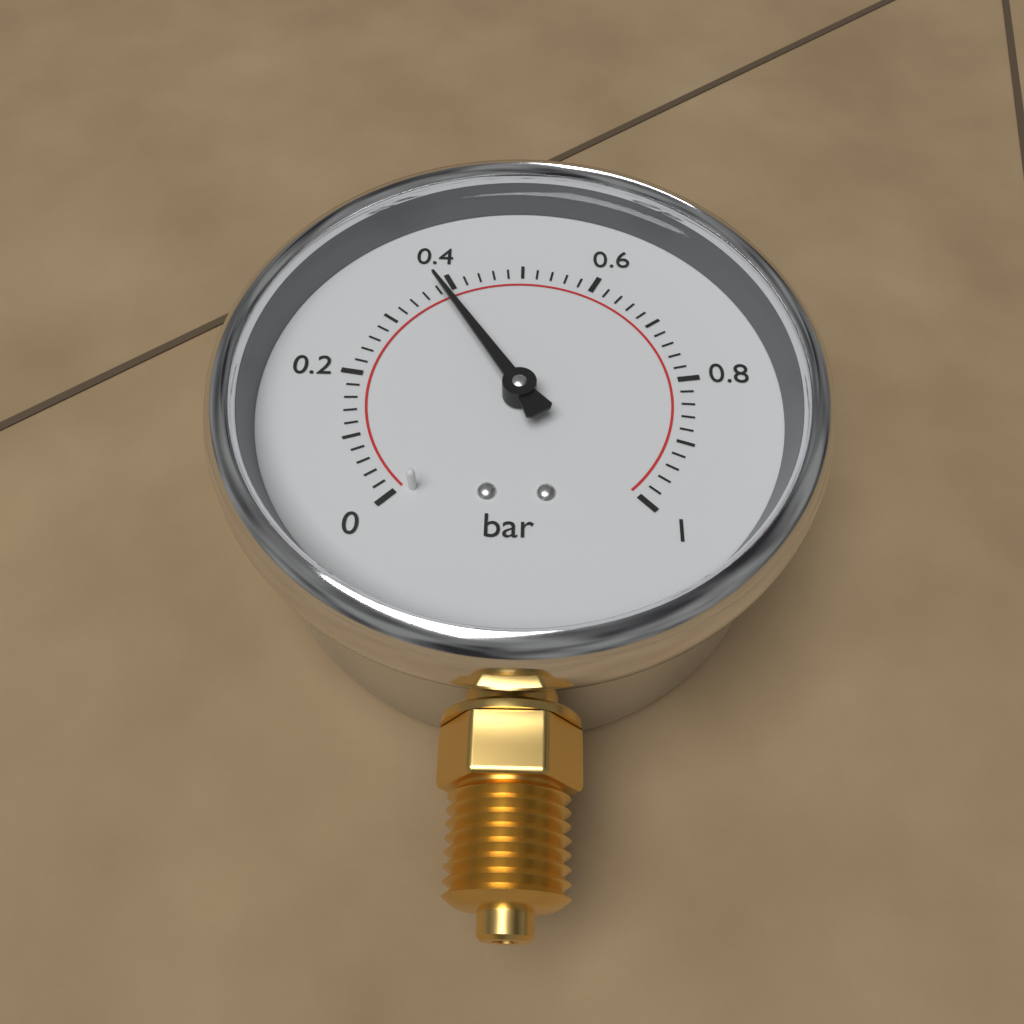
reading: 0.38 bar
